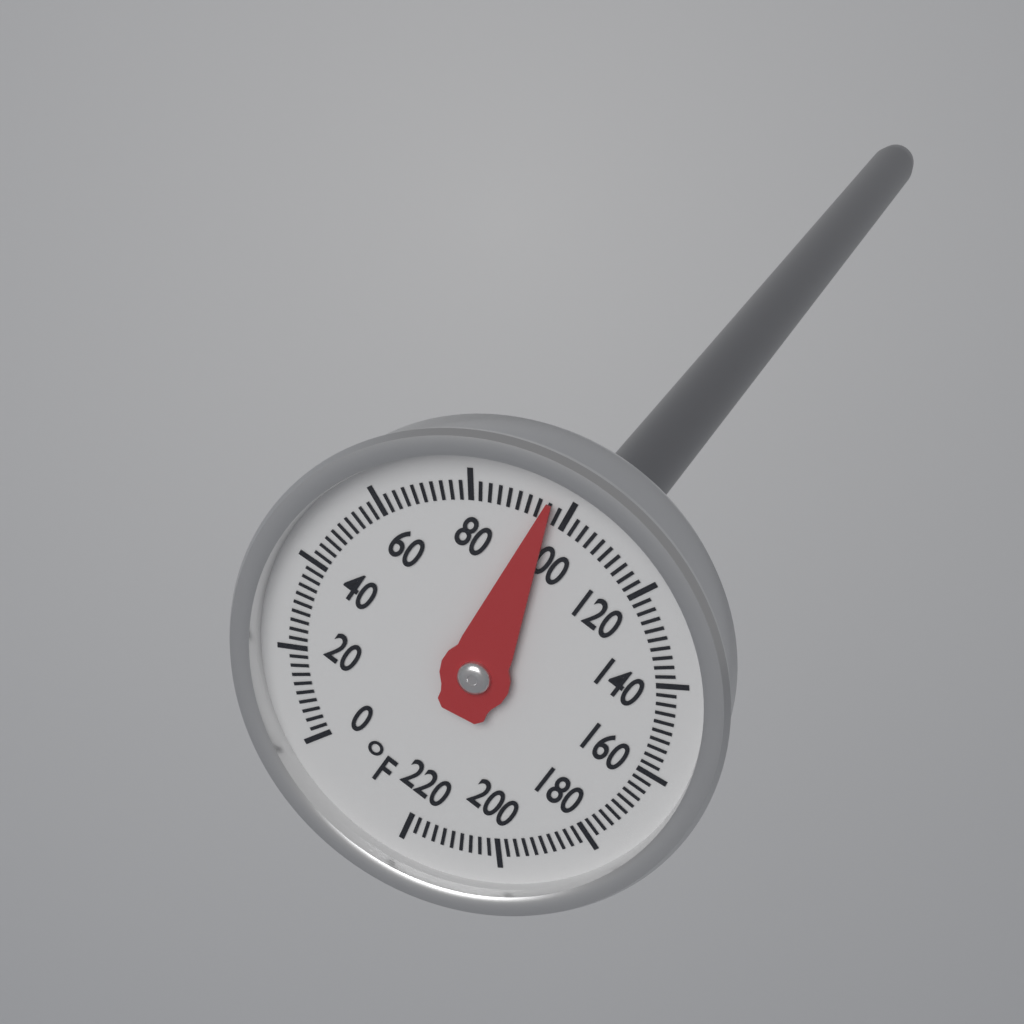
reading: 96 °F
